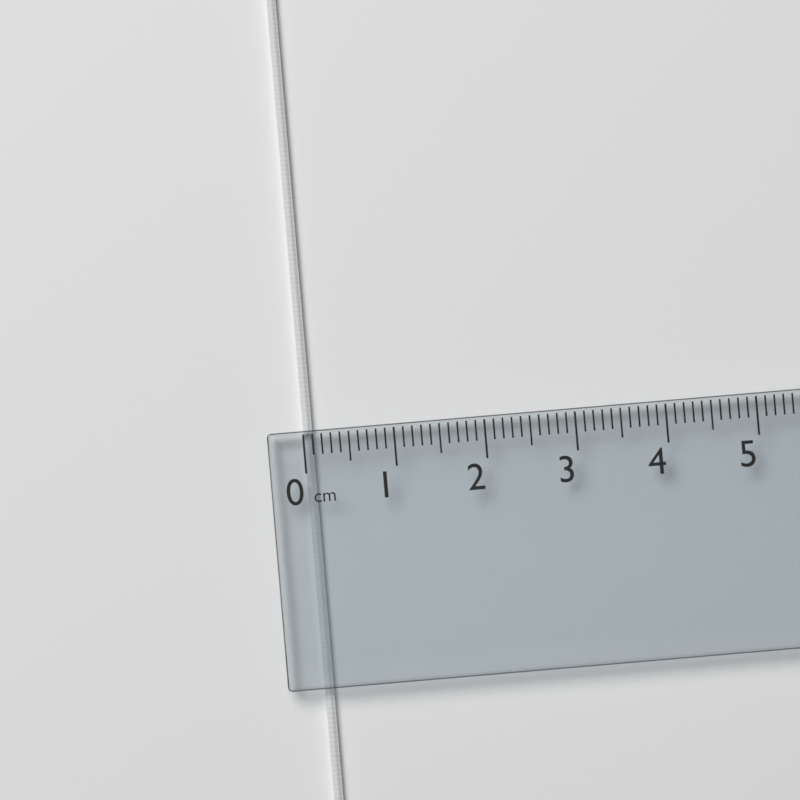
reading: 0.1 cm
